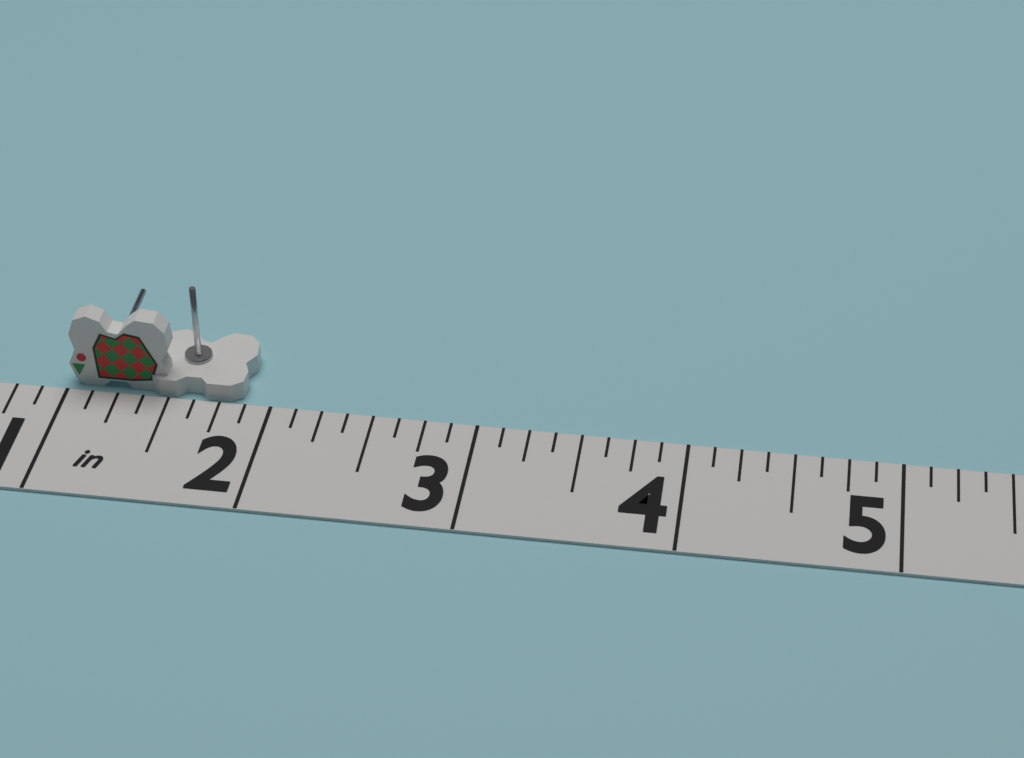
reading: 1.875 in
